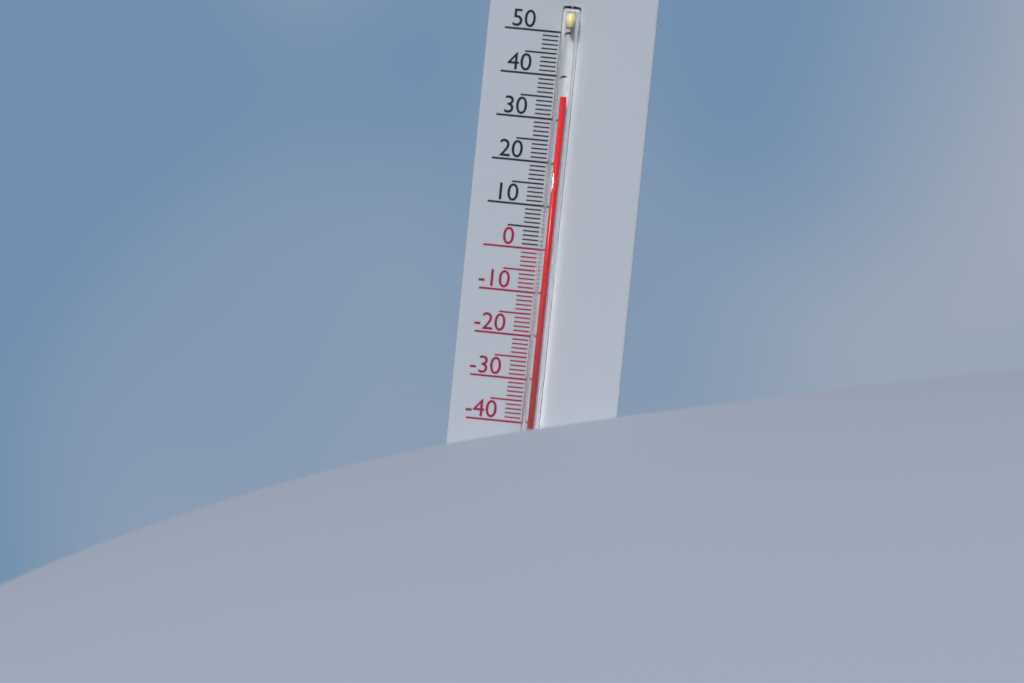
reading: 35 °C
